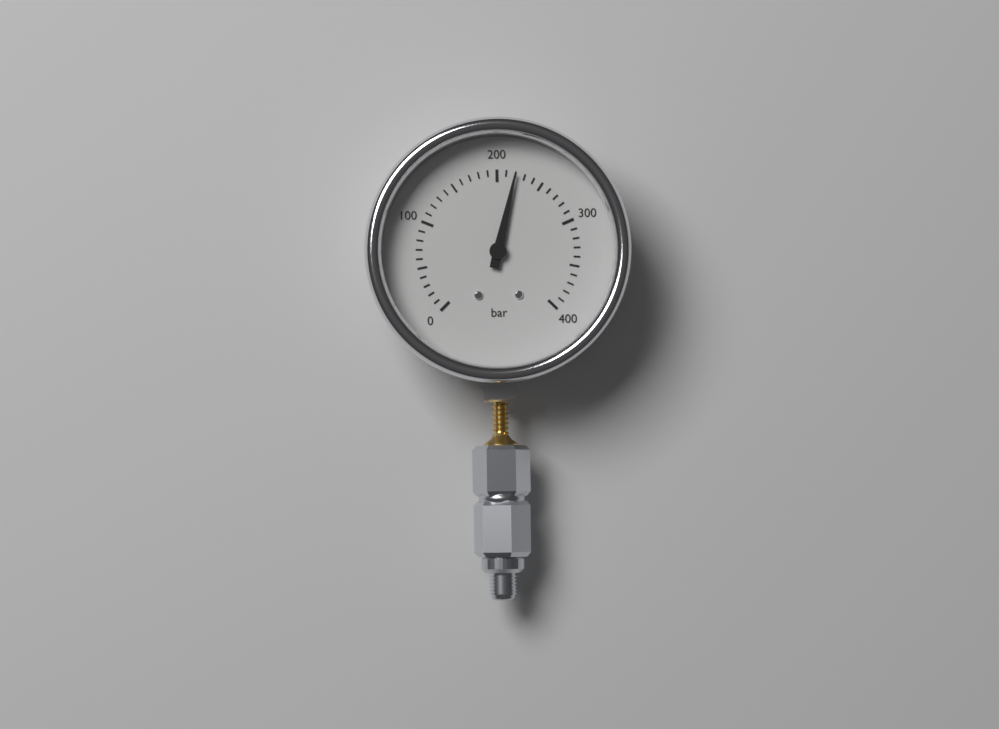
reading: 220 bar
